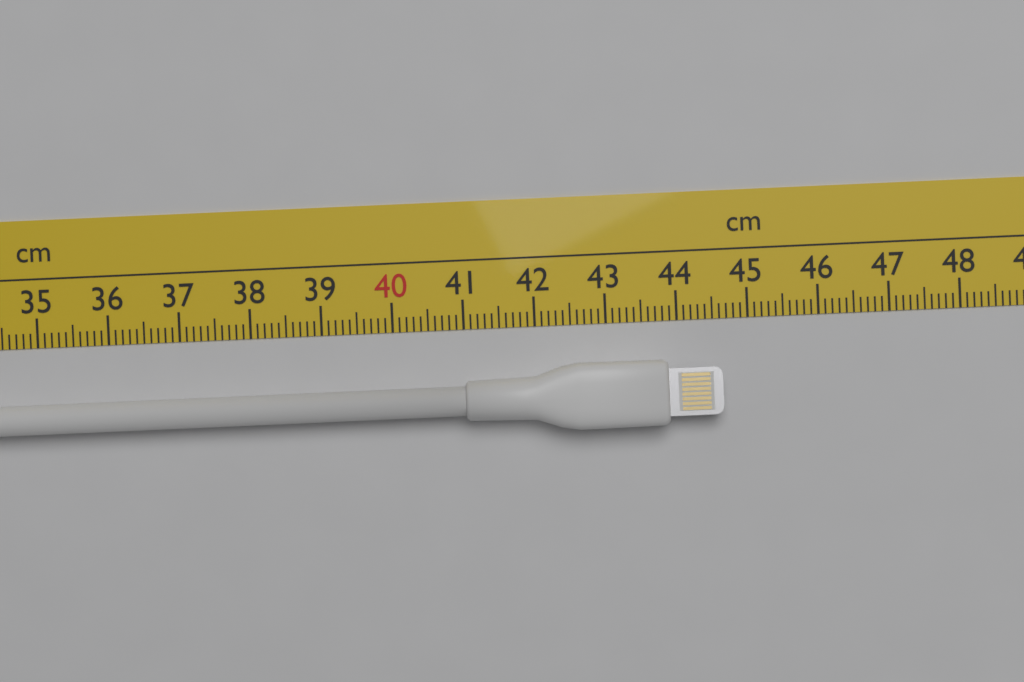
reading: 44.6 cm
